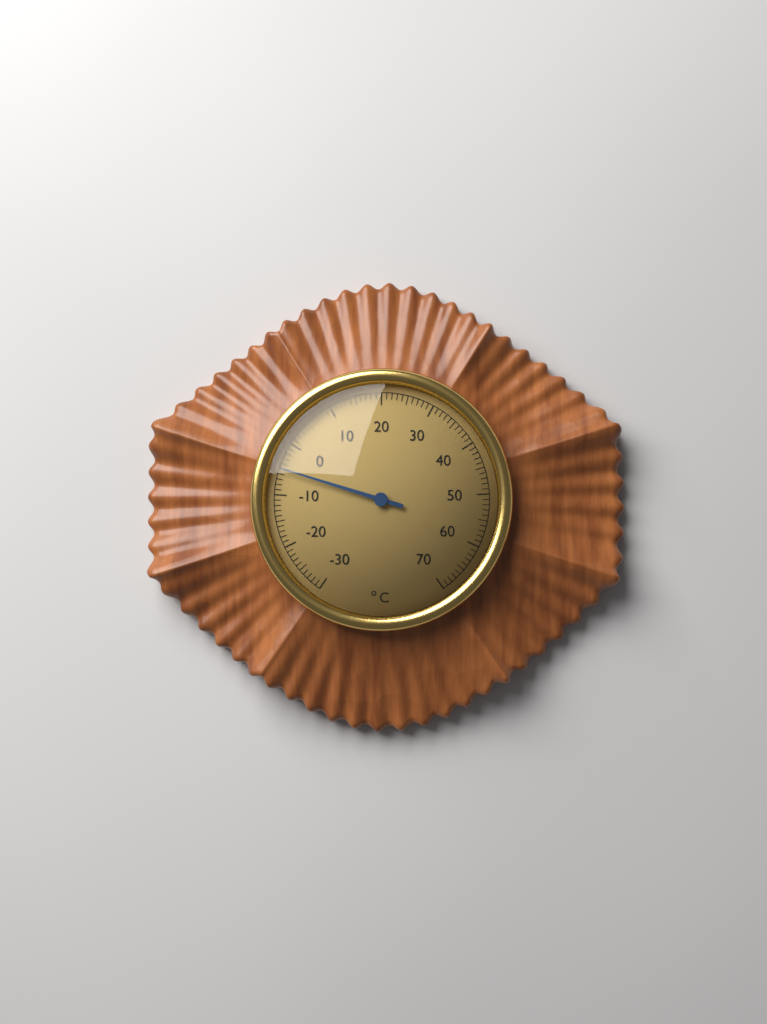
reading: -5 °C
